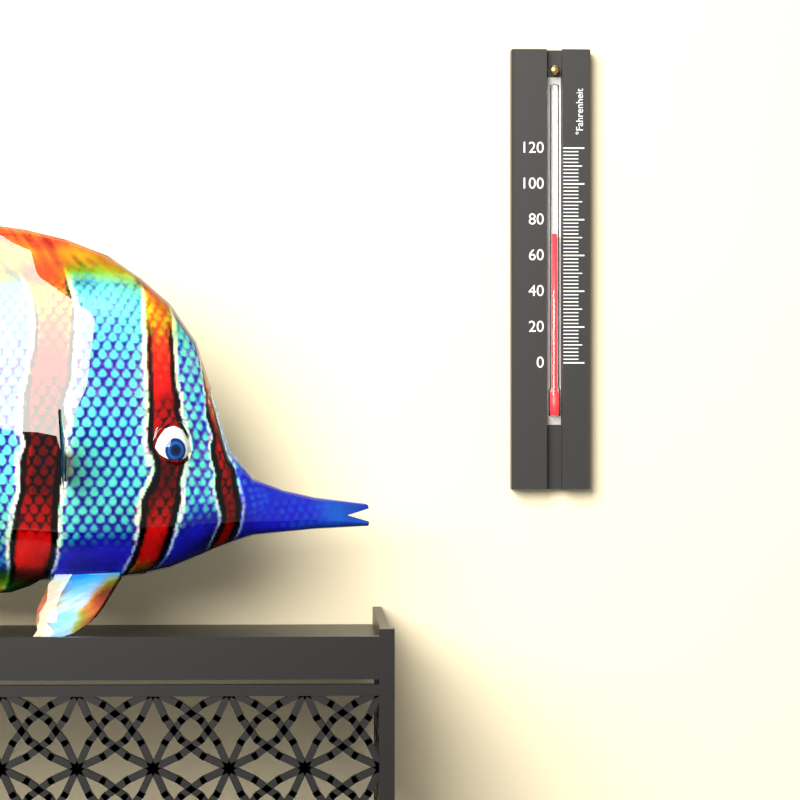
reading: 72 °F
